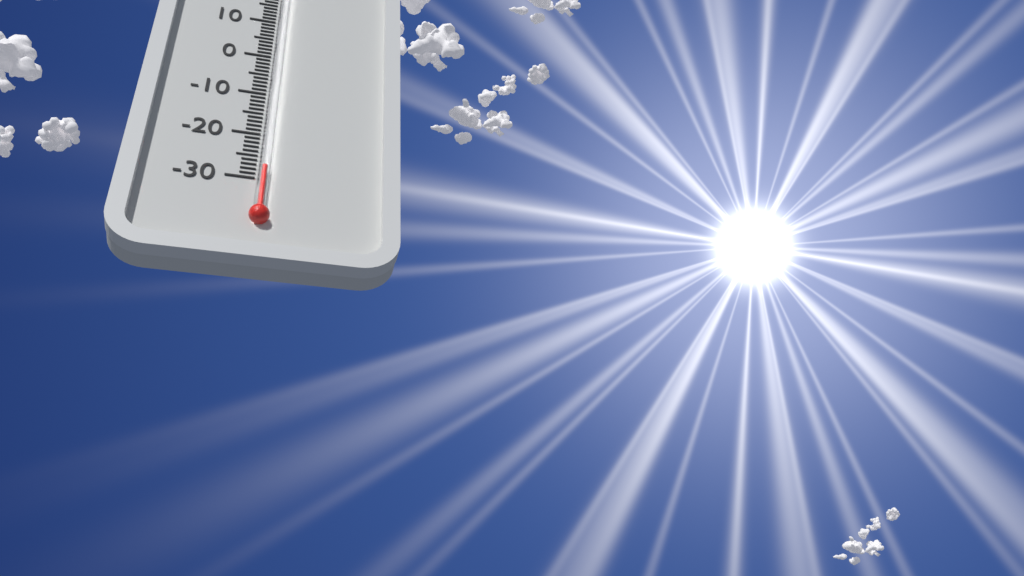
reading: -28 °C
